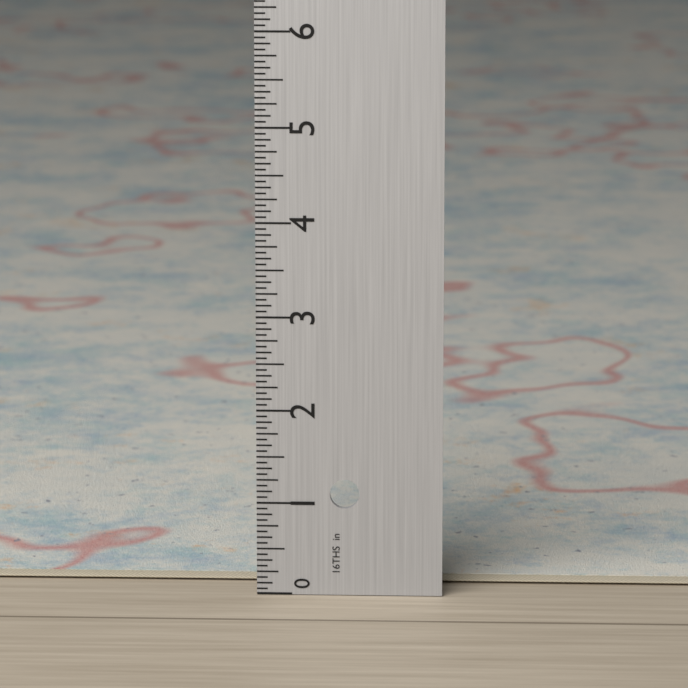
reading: 0.0625 in
